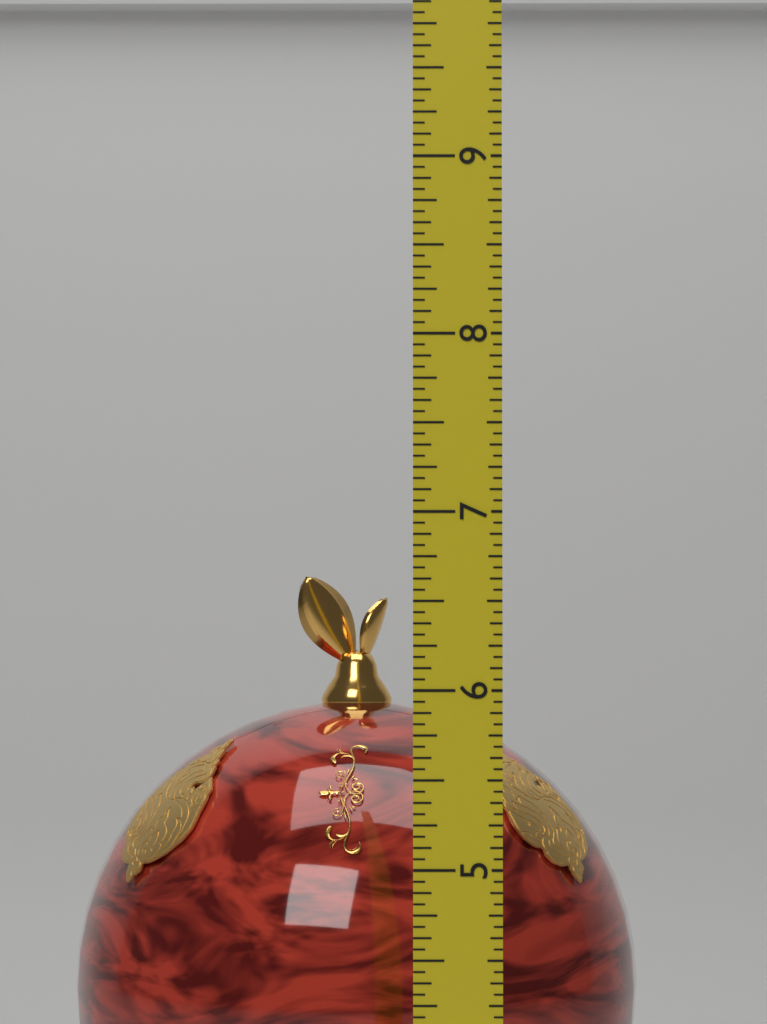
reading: 6.6875 (no unit)
